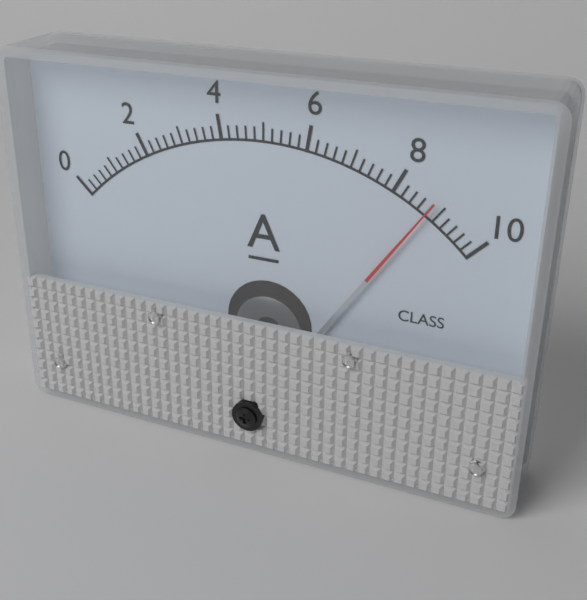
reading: 8.8 A
